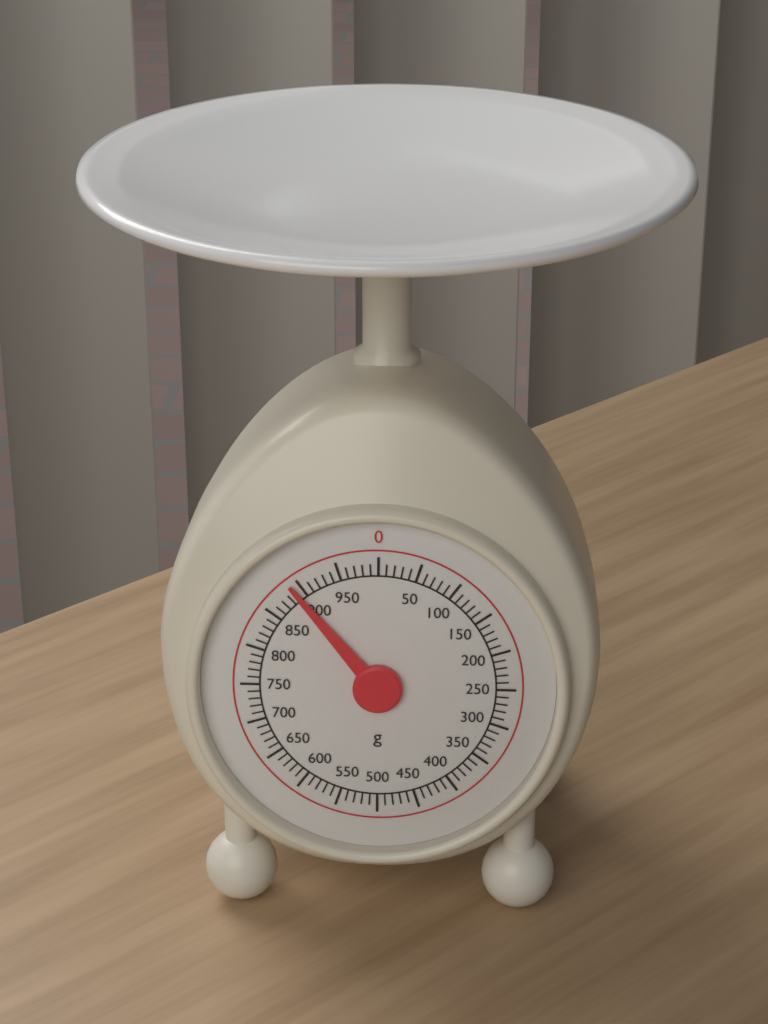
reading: 890 g
